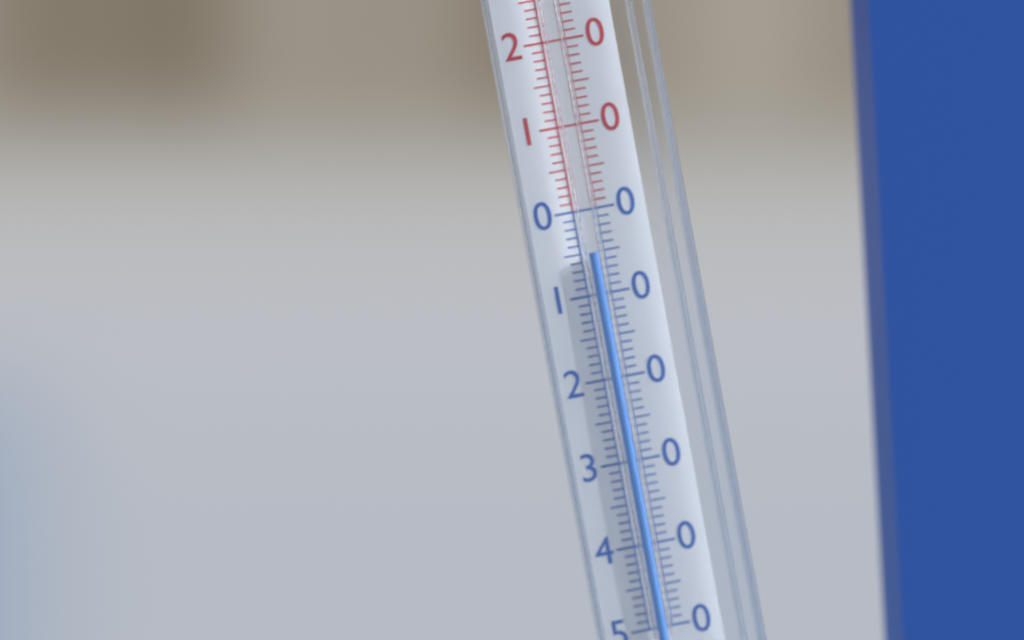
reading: -5 °C
